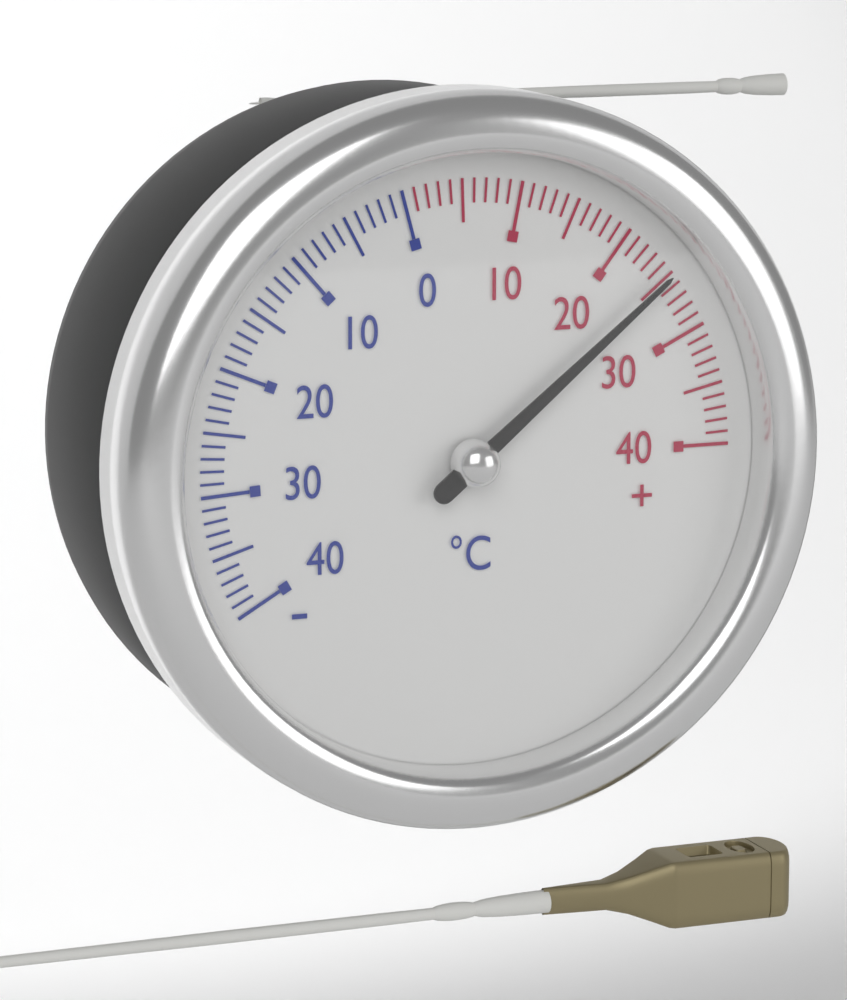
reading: 25 °C
